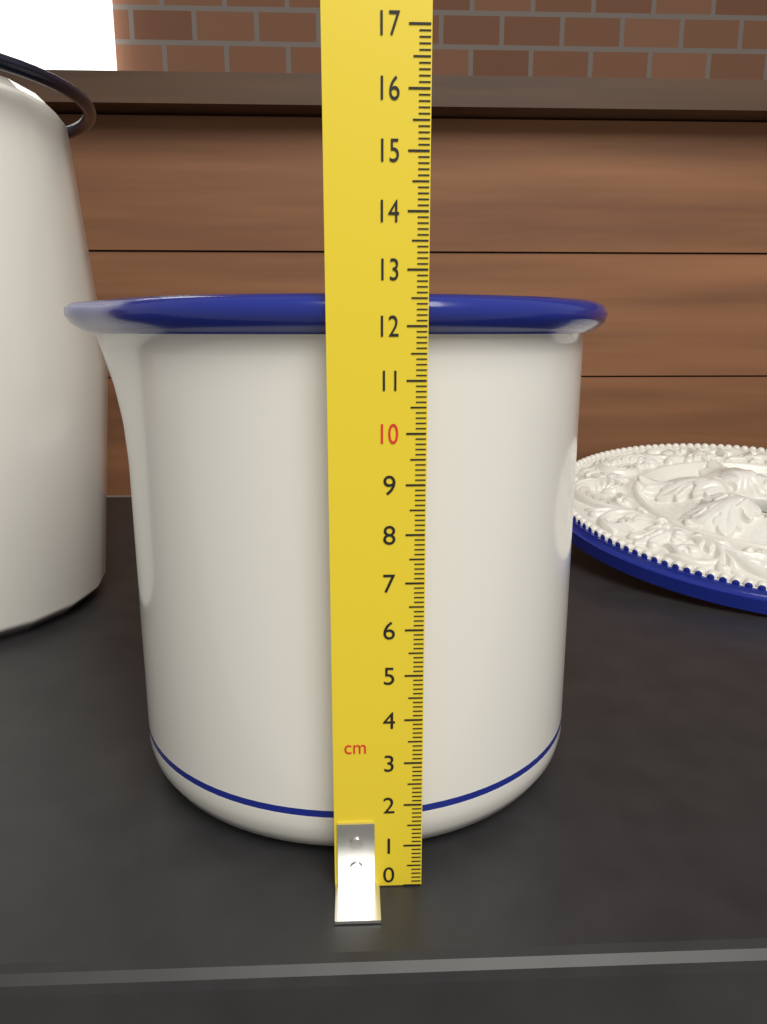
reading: 12.6 cm
